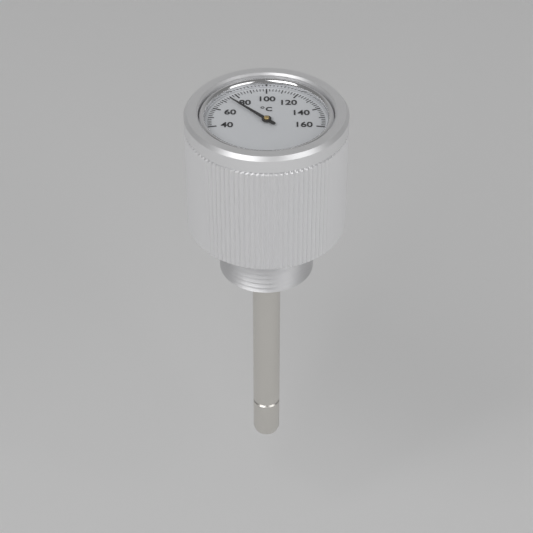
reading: 74 °C
